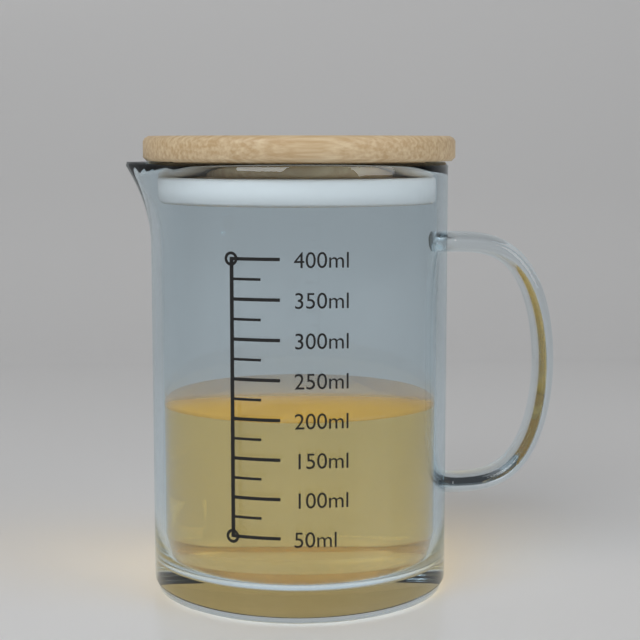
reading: 200 ml
